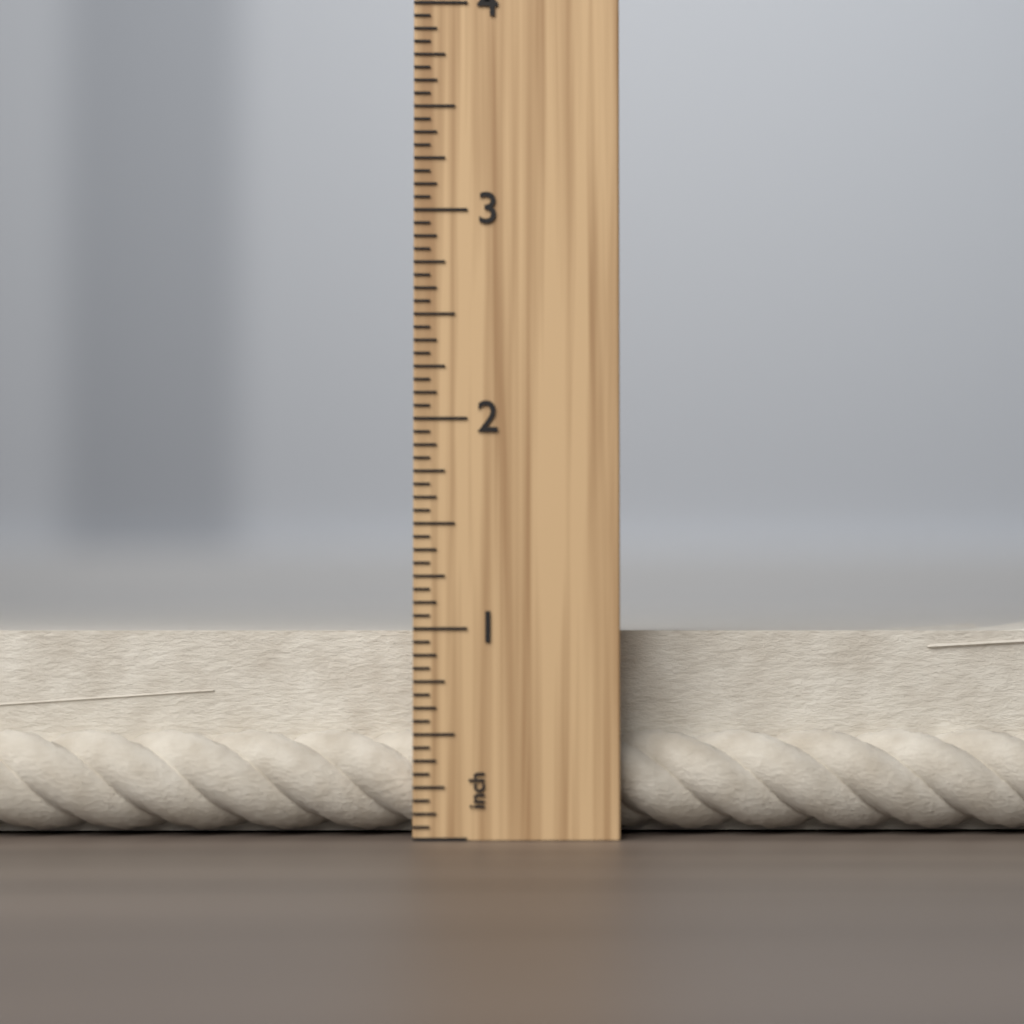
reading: 1.0625 inch
